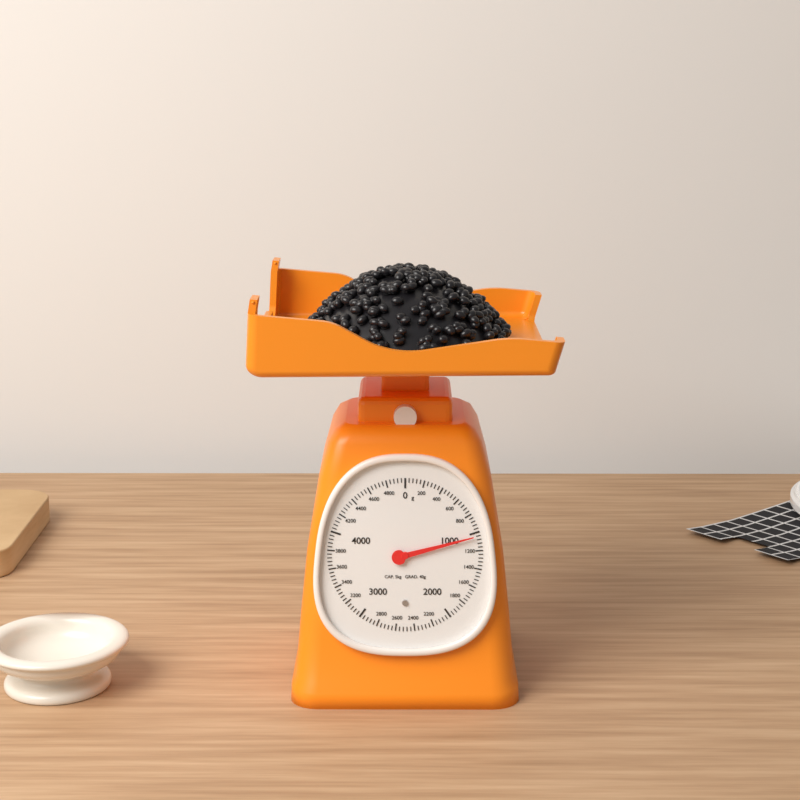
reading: 1040 g
